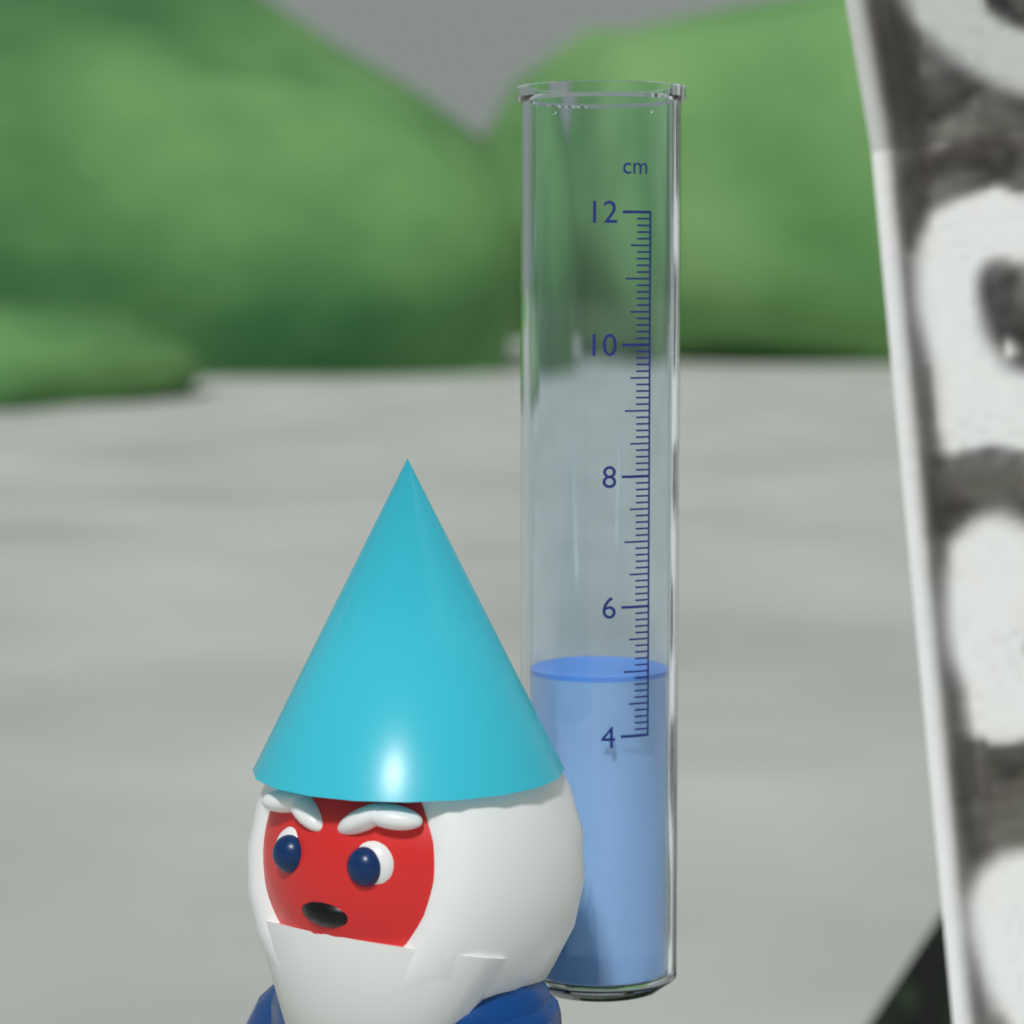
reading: 4.9 cm
